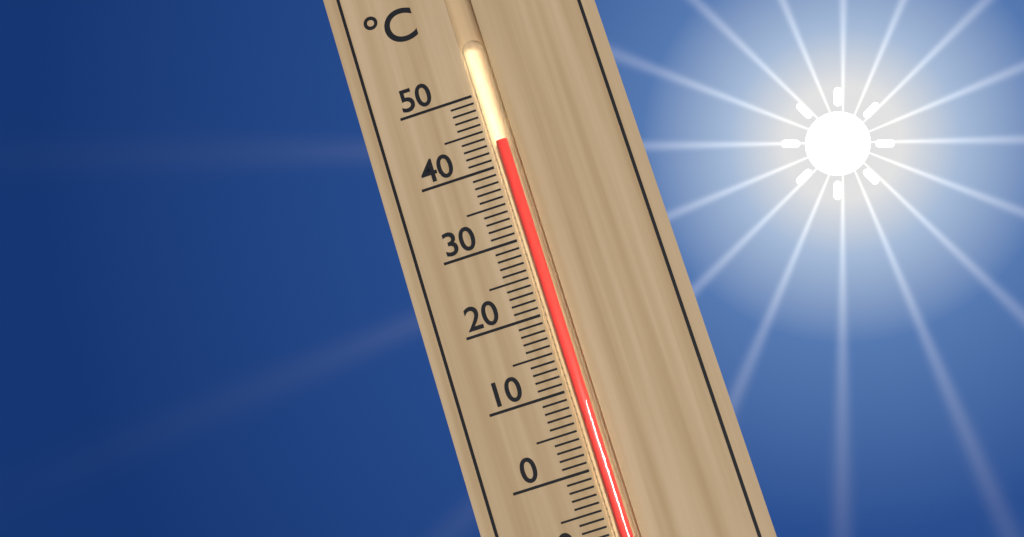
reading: 43 °C
